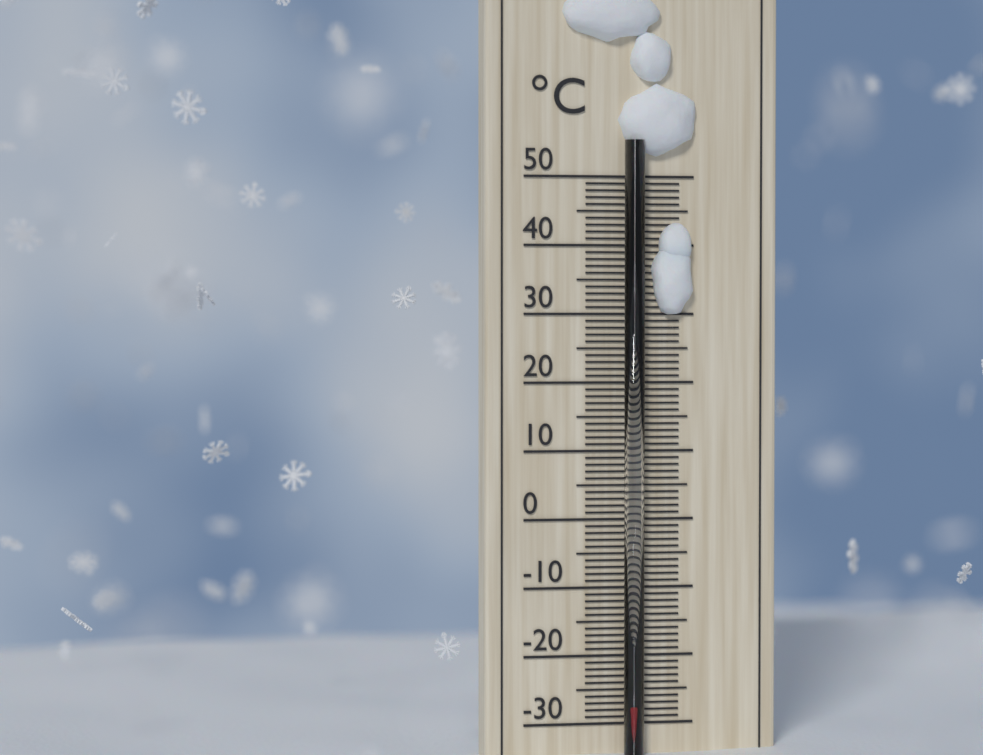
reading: -27 °C
